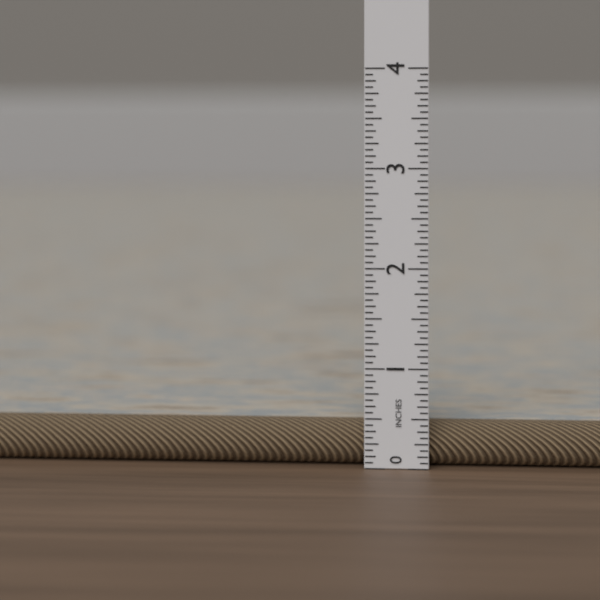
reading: 0.4375 in
